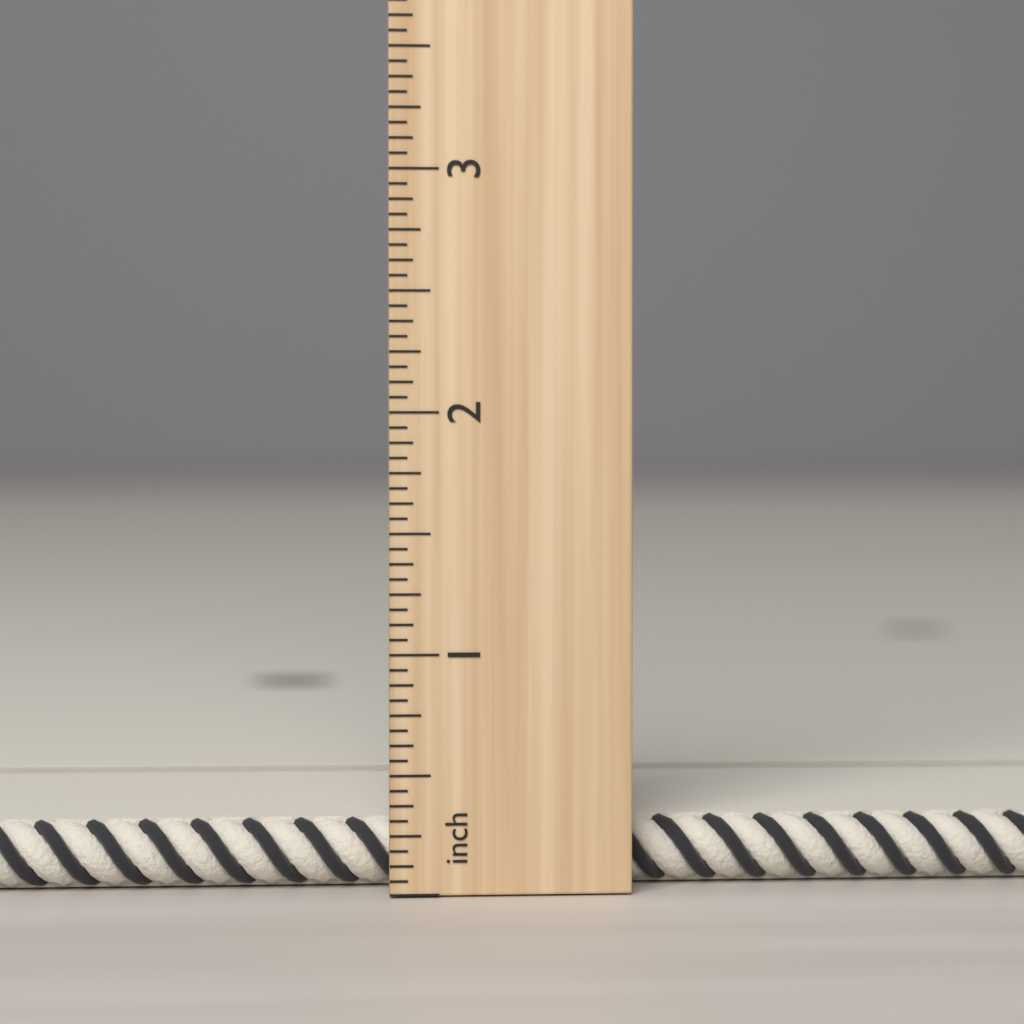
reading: 0.3125 inch
